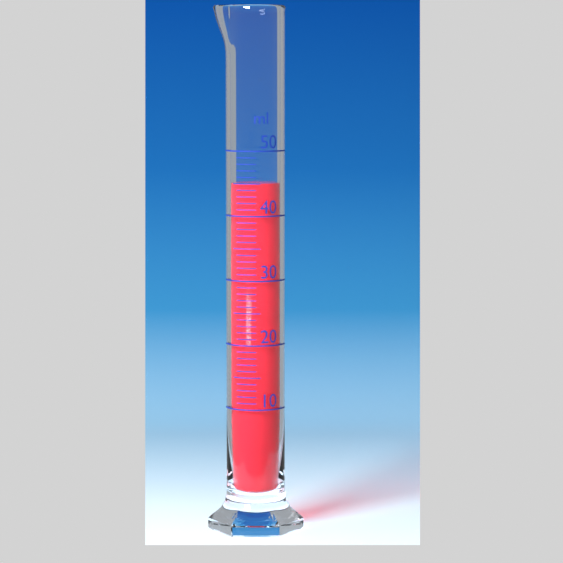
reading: 45 ml
